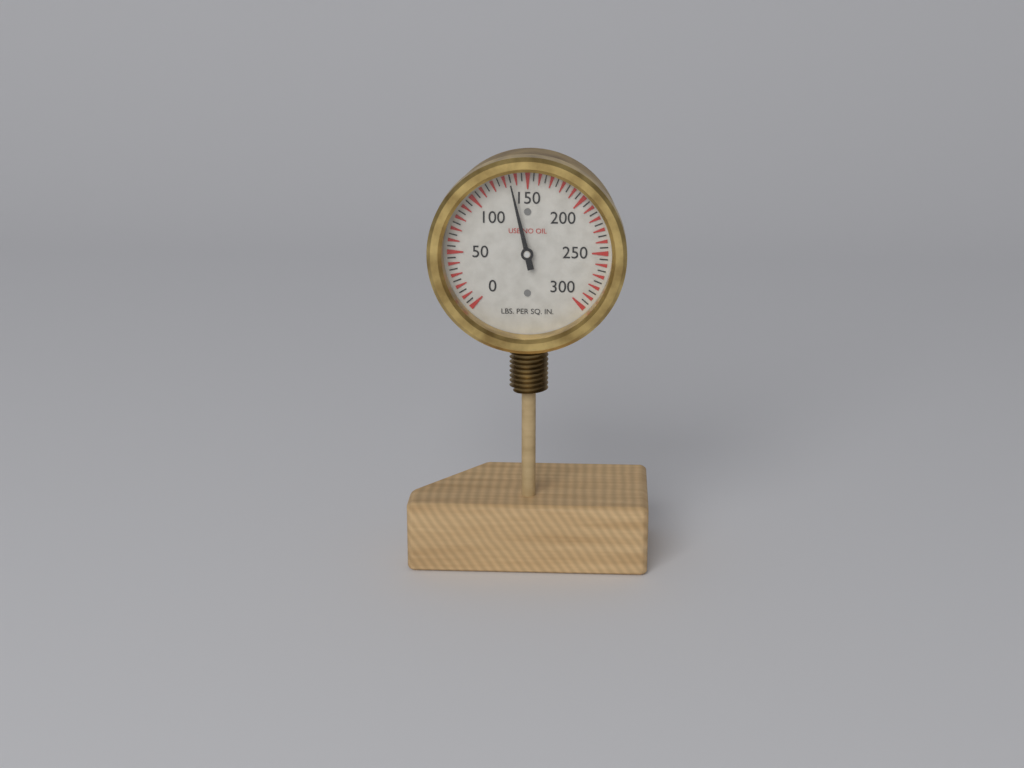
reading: 135 psi
